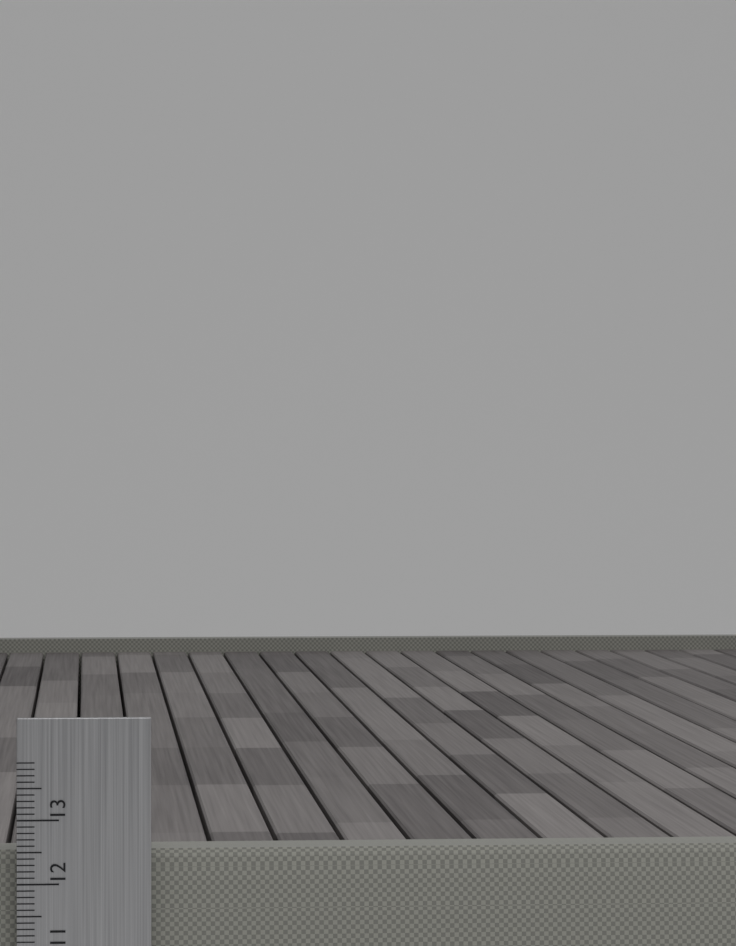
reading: 12.5 cm
